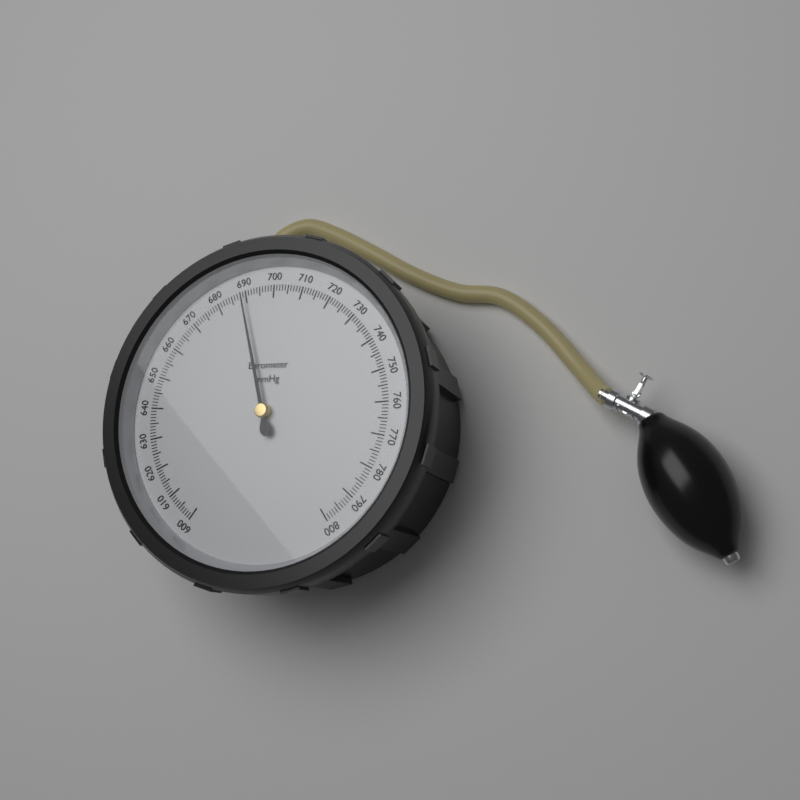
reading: 689 mmHg
